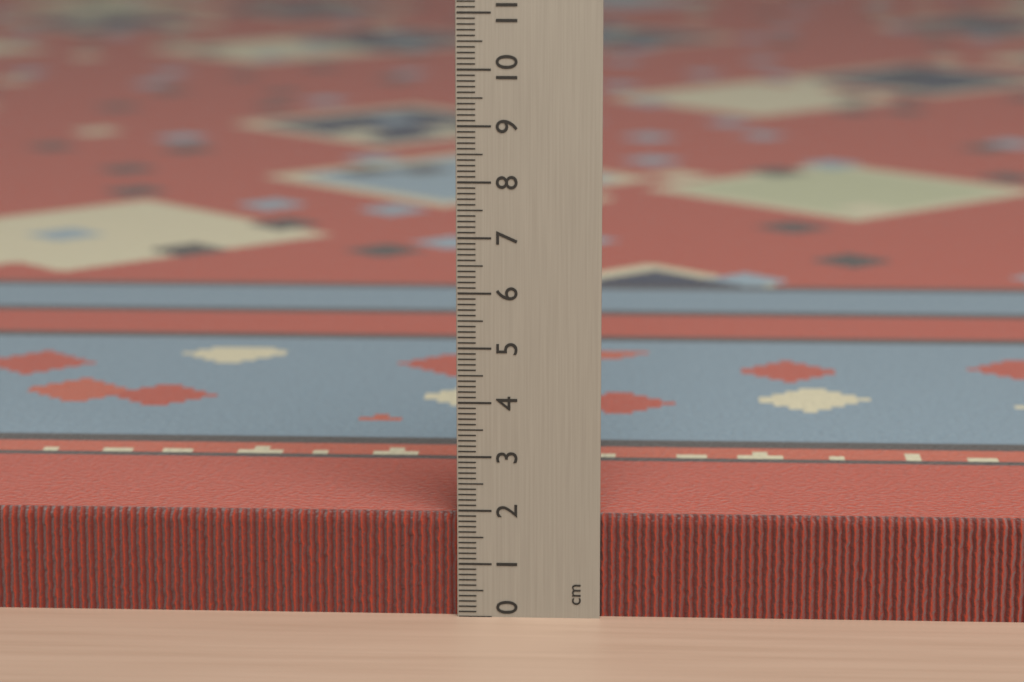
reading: 1.9 cm
